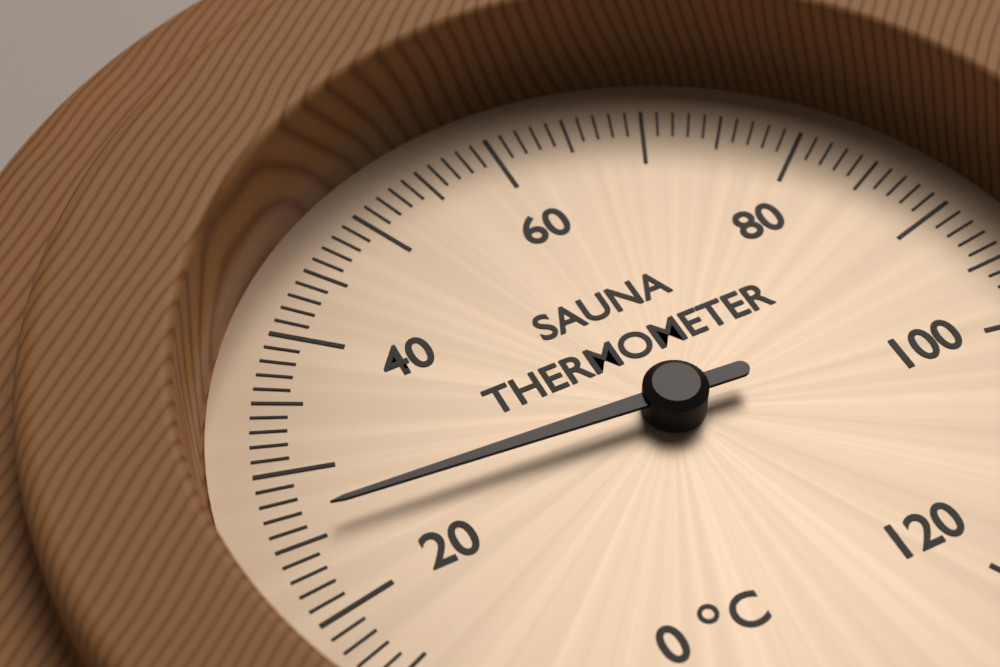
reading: 26 °C
